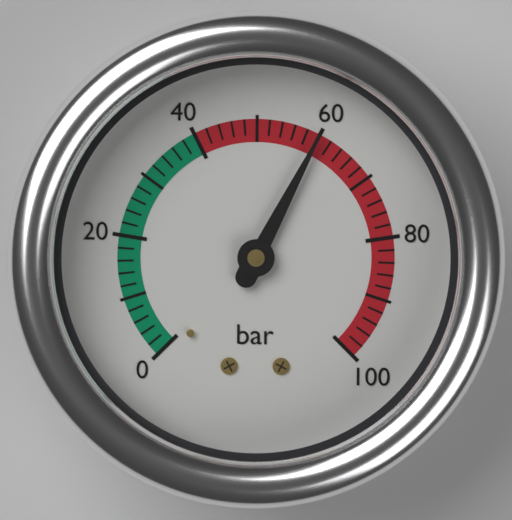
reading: 60 bar
